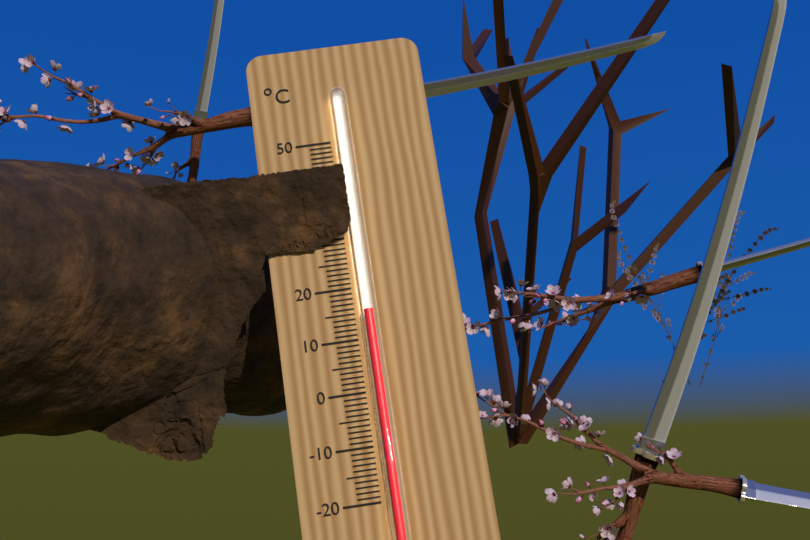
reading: 15 °C
